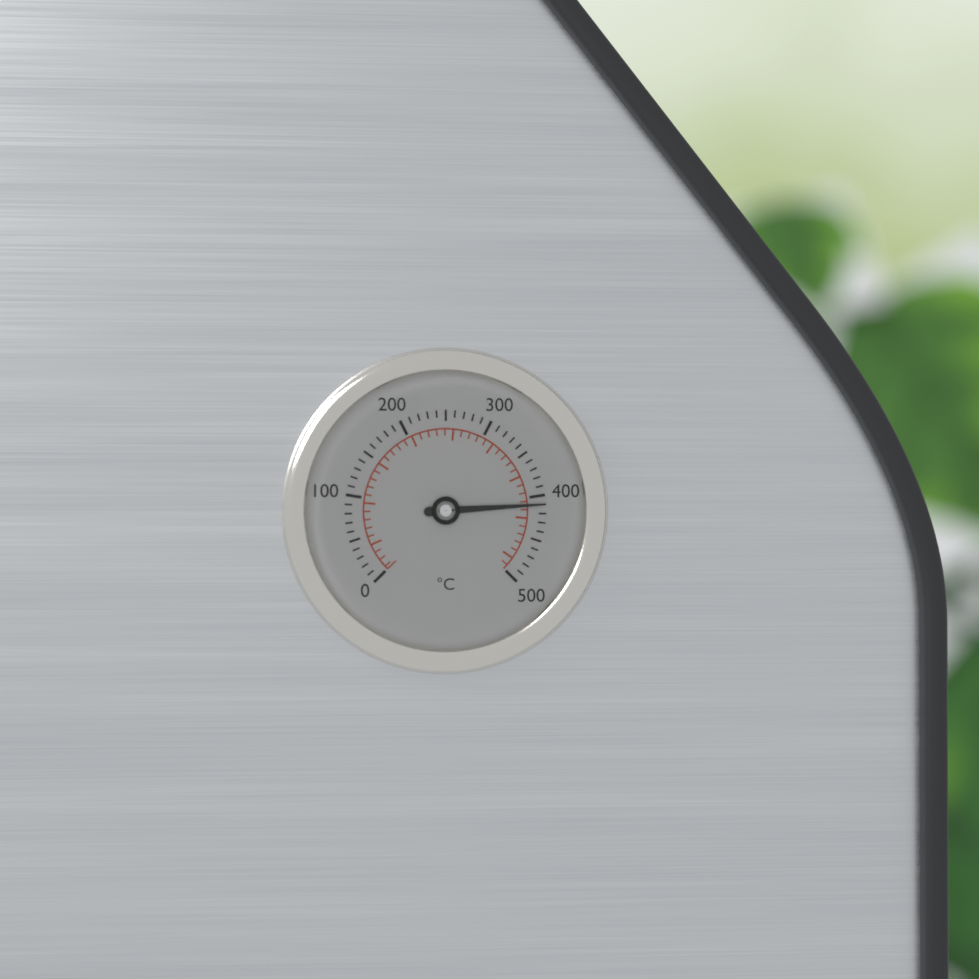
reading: 410 °C
